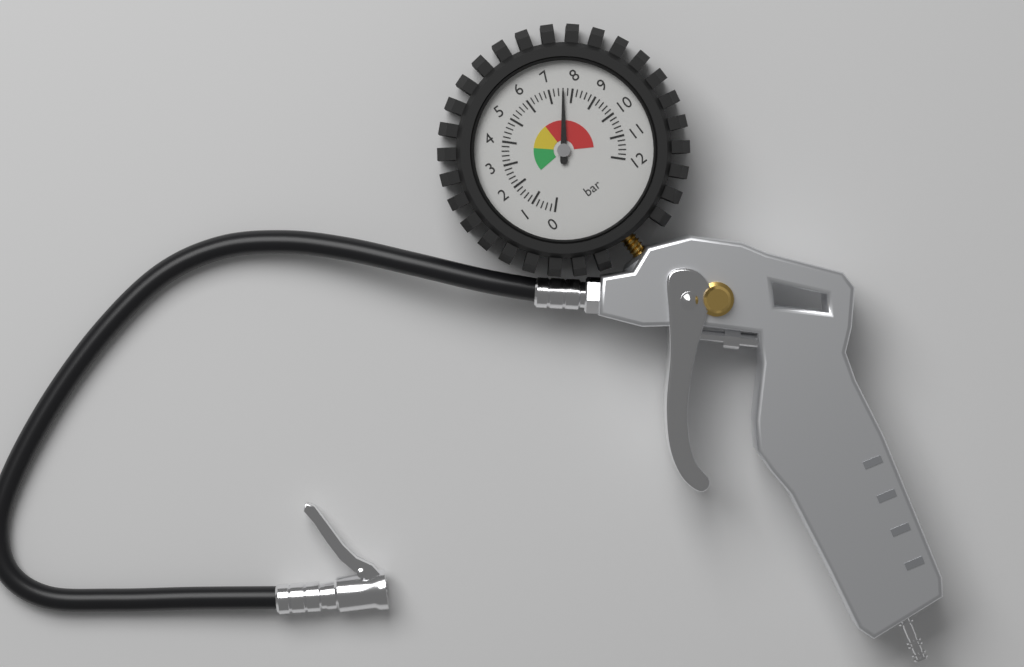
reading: 7.6 bar
